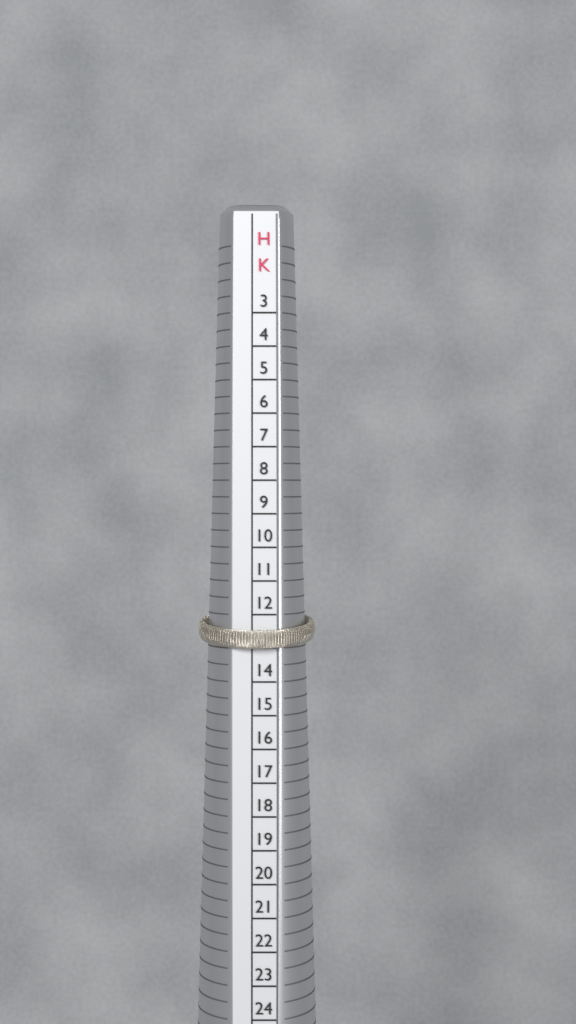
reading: 13 HK
